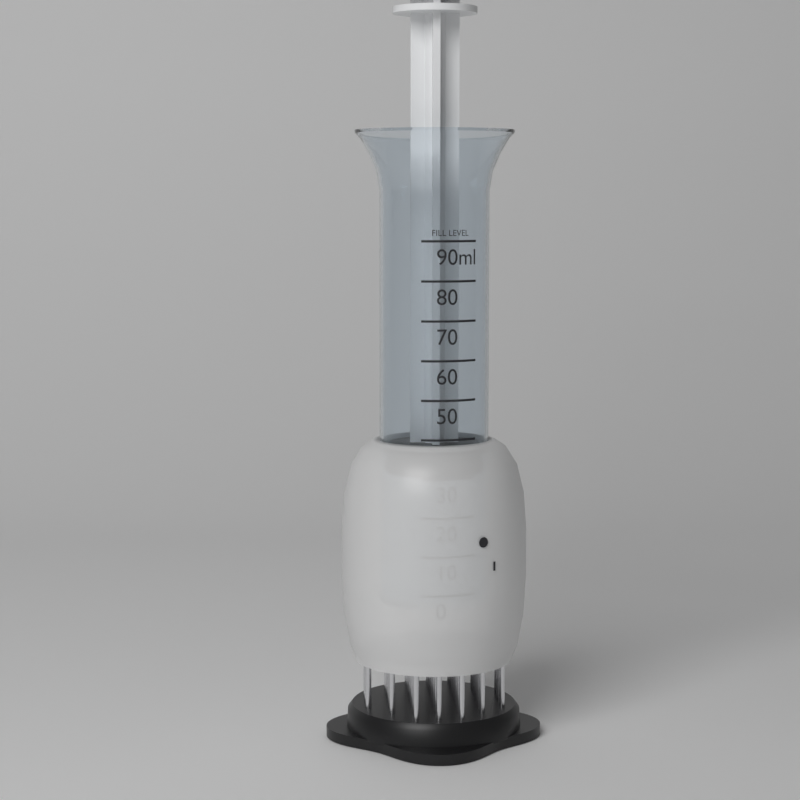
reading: 30 ml
